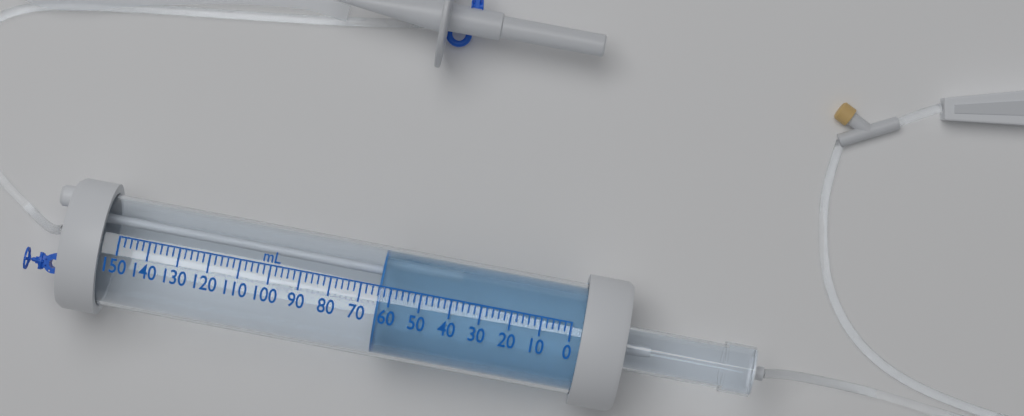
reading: 64 mL
